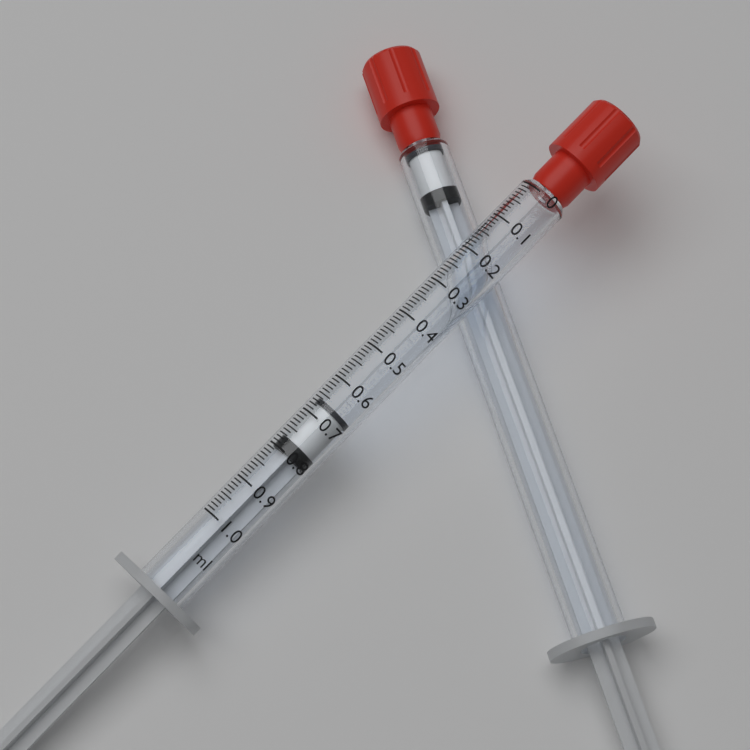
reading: 0.66 ml
